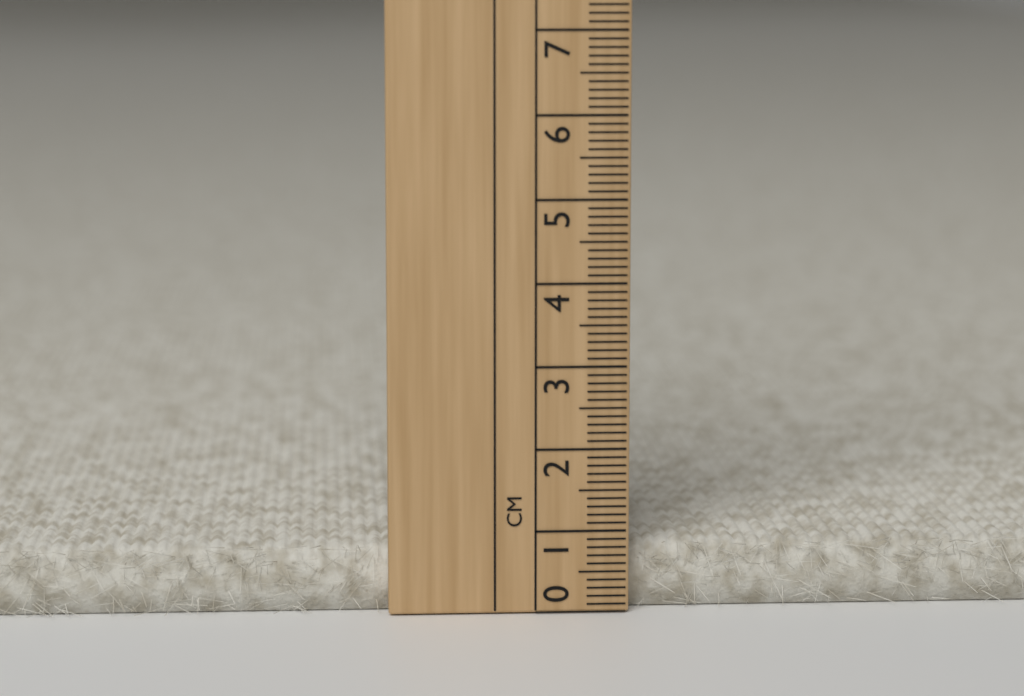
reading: 0.8 cm
